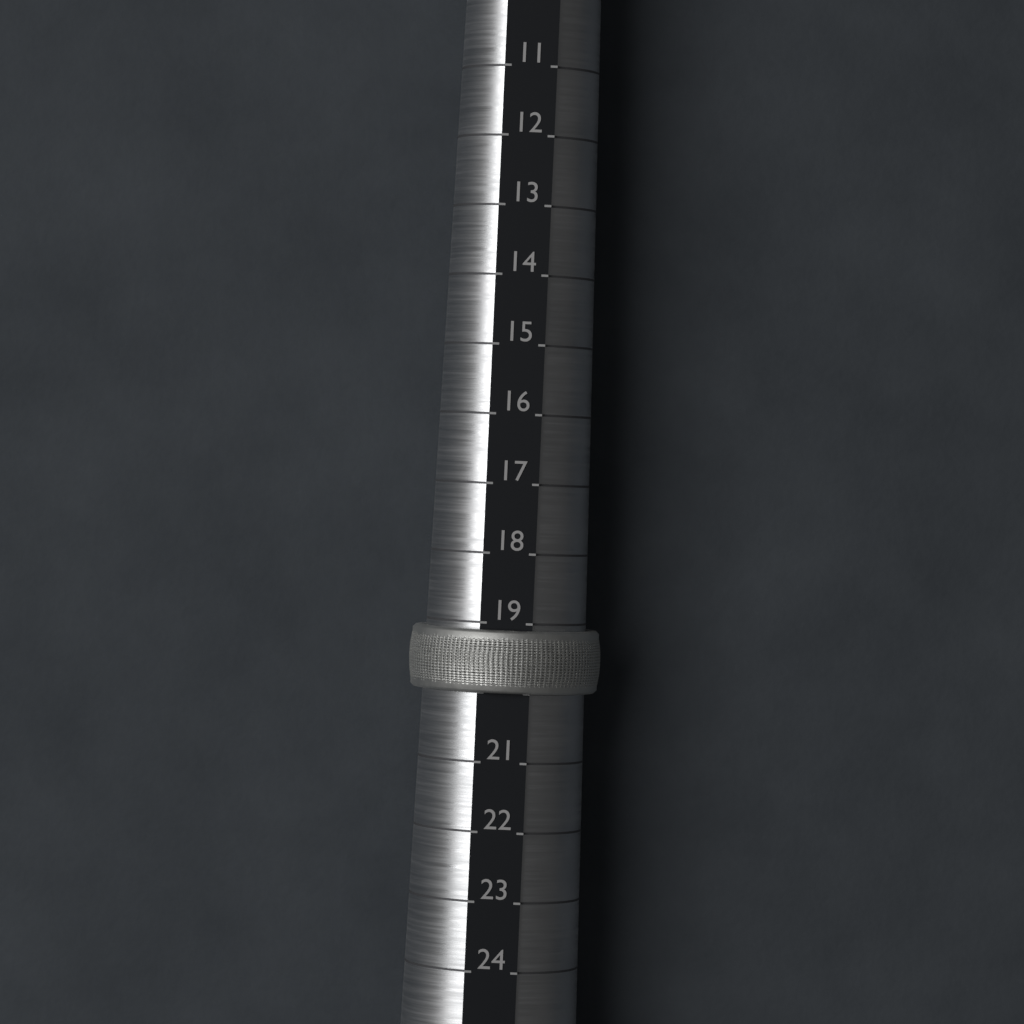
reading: 20 (no unit)
